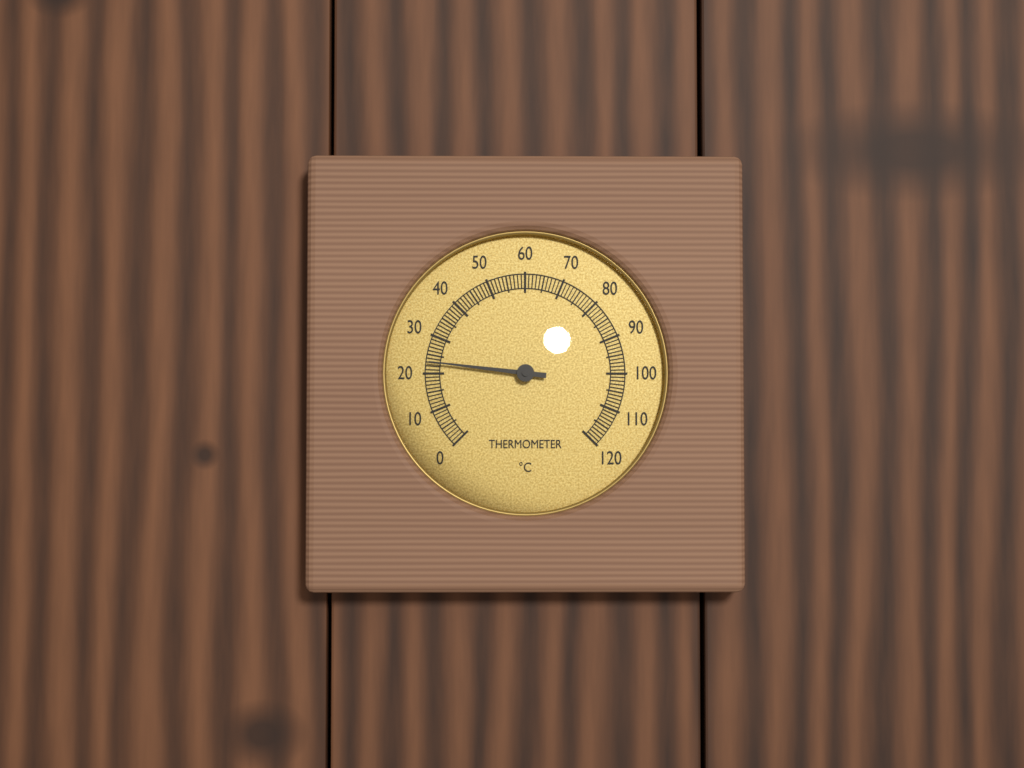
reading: 23 °C
